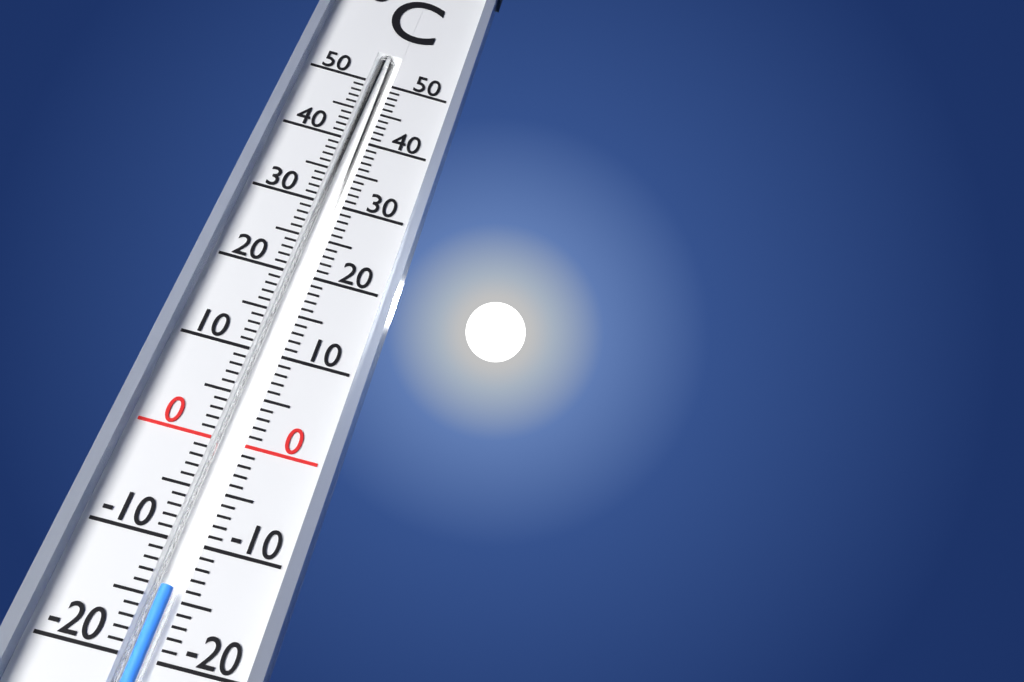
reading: -14 °C
